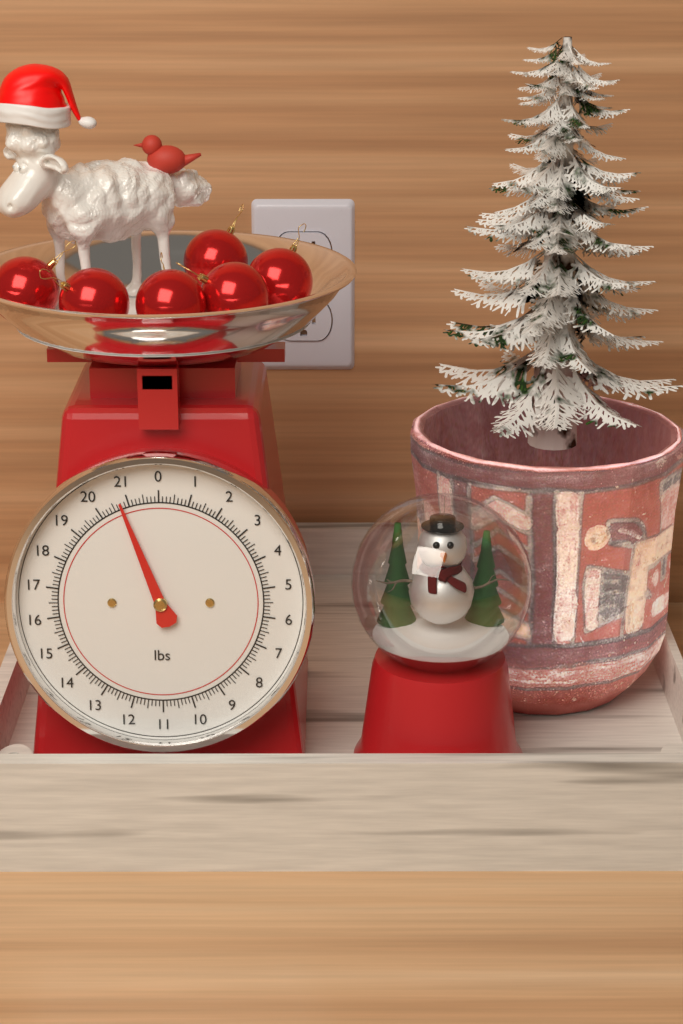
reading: 20.750 lbs
